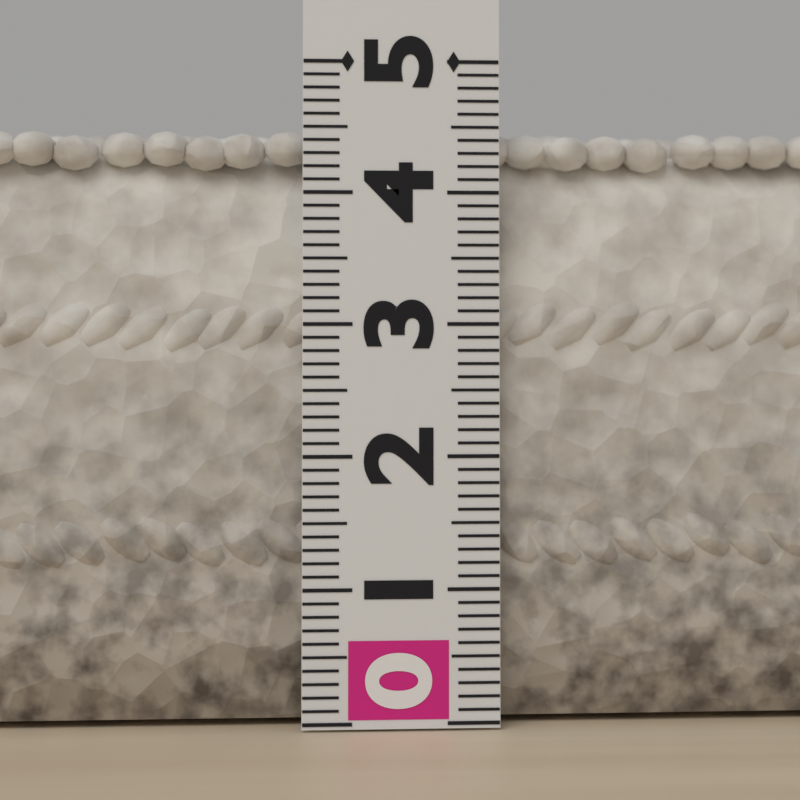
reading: 4.5 (no unit)
